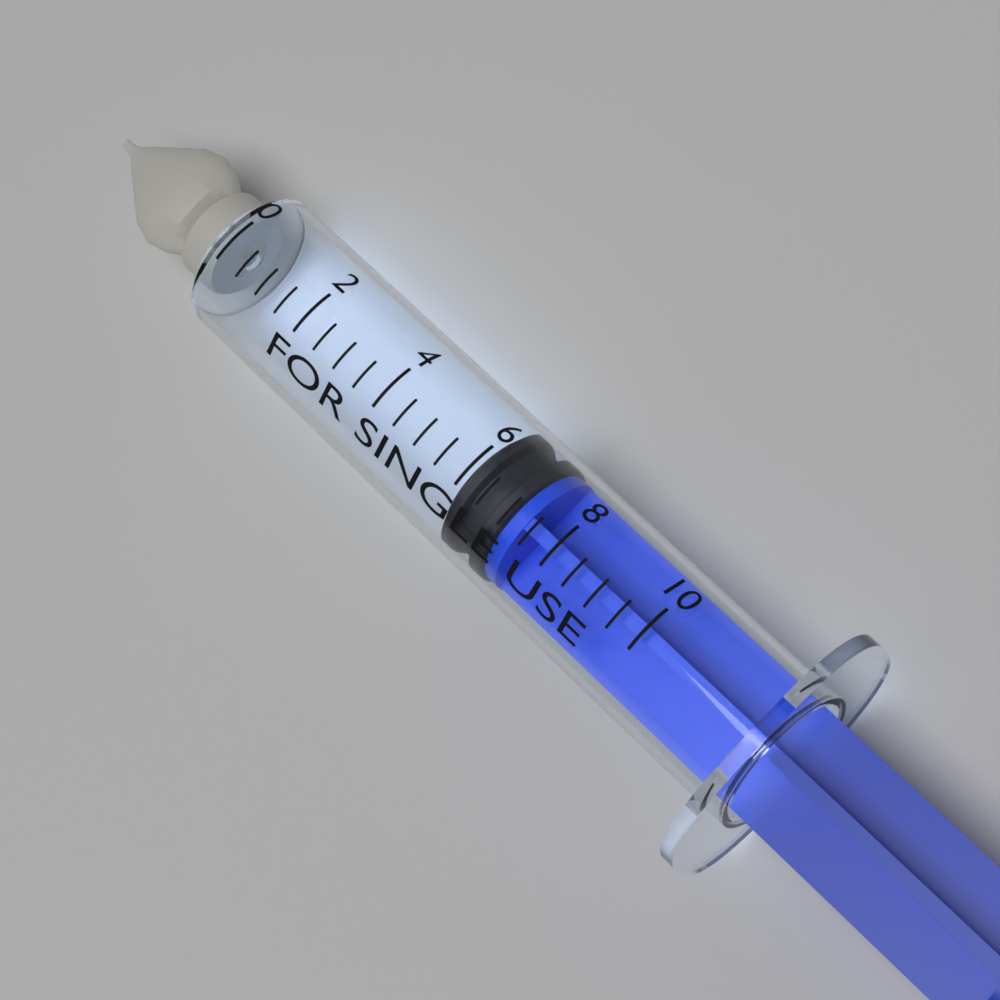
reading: 6.0 (no unit)
